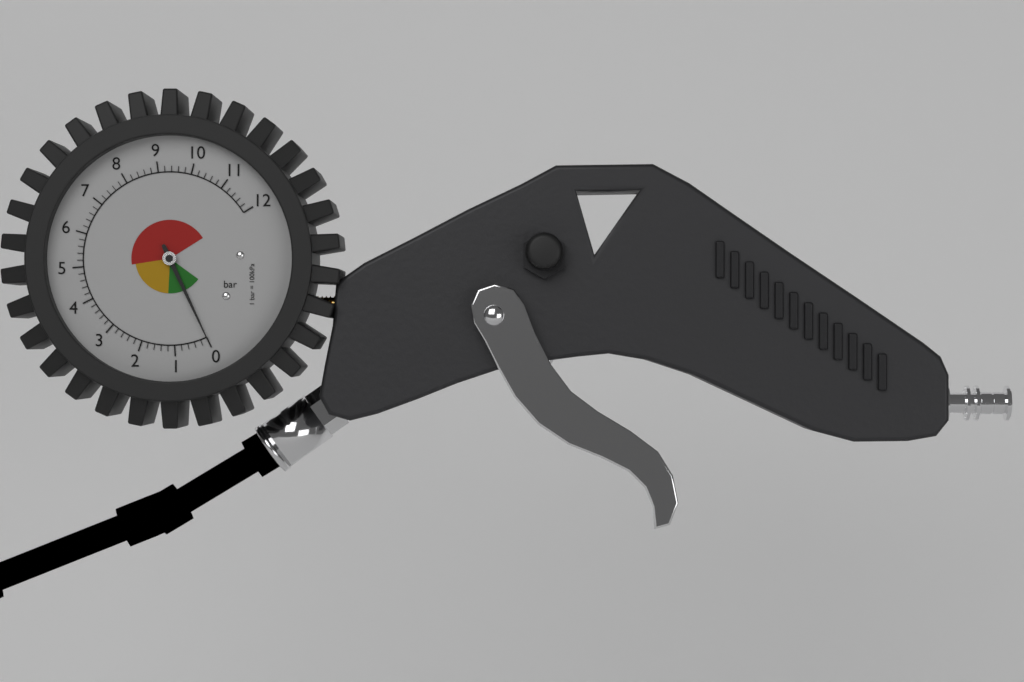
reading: 0.0 bar
